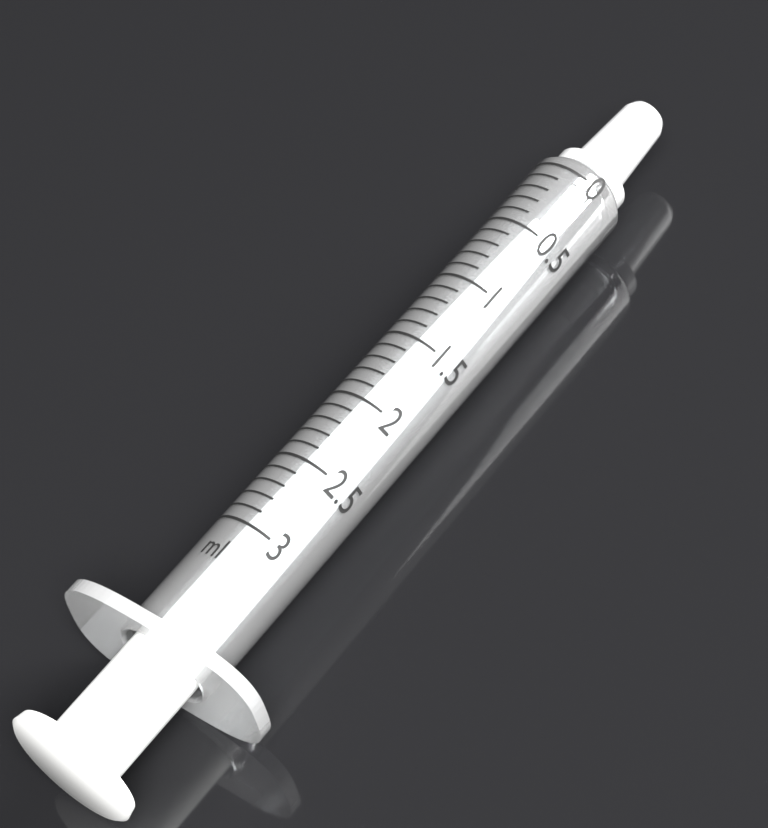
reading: 0.0 ml
